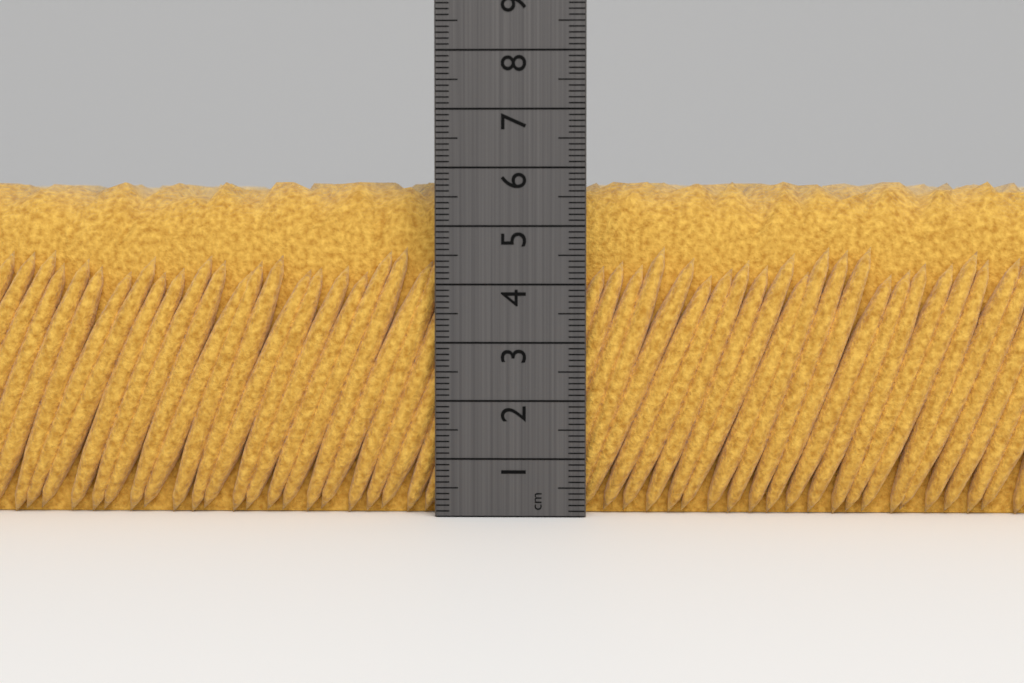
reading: 5.8 cm
